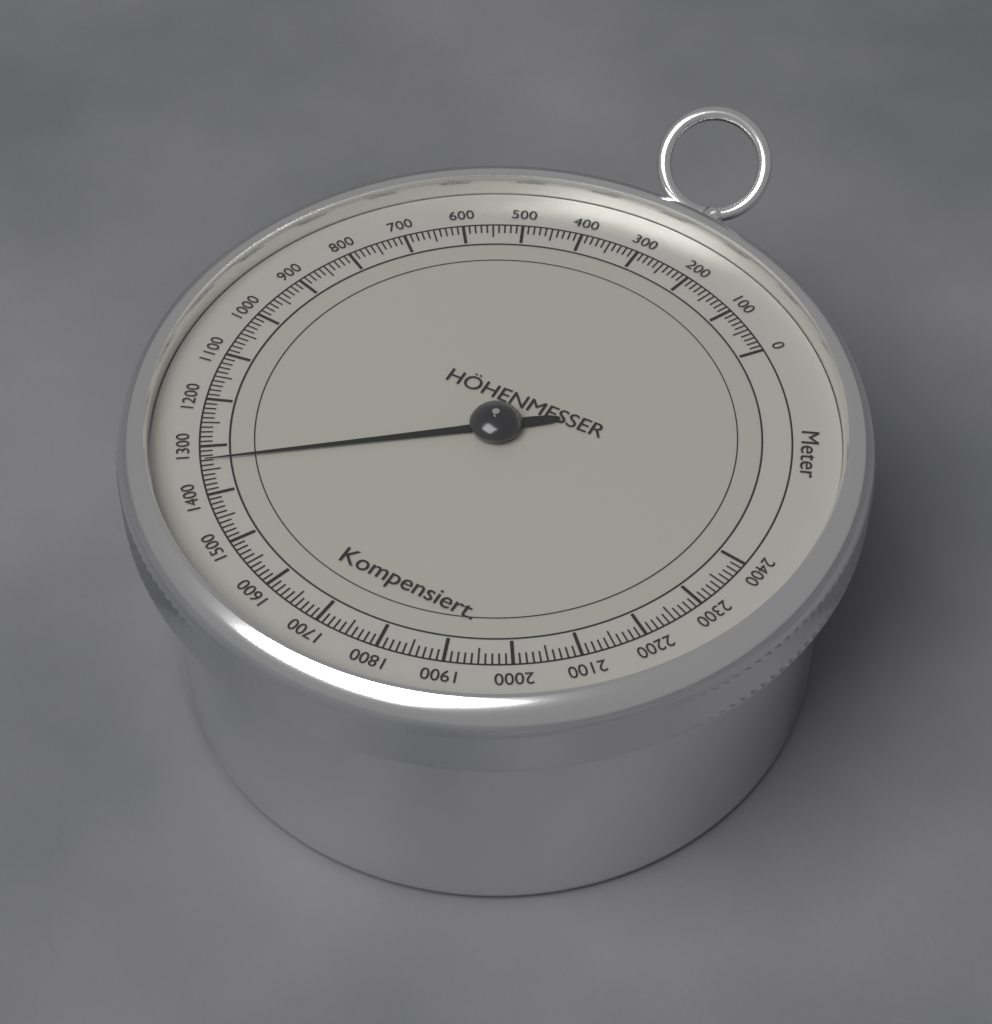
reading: 1330 m
